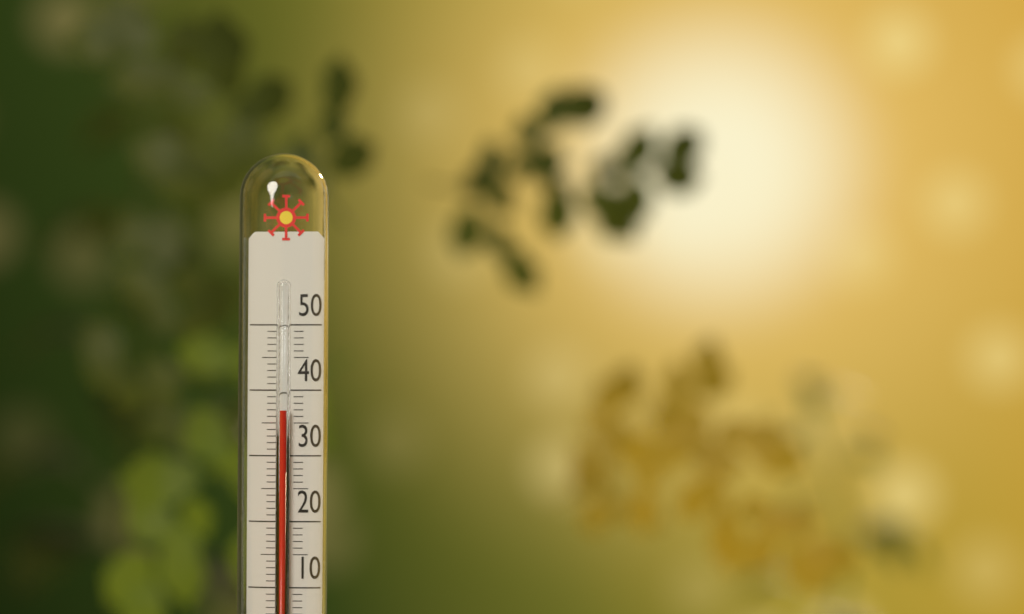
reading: 37 °C
